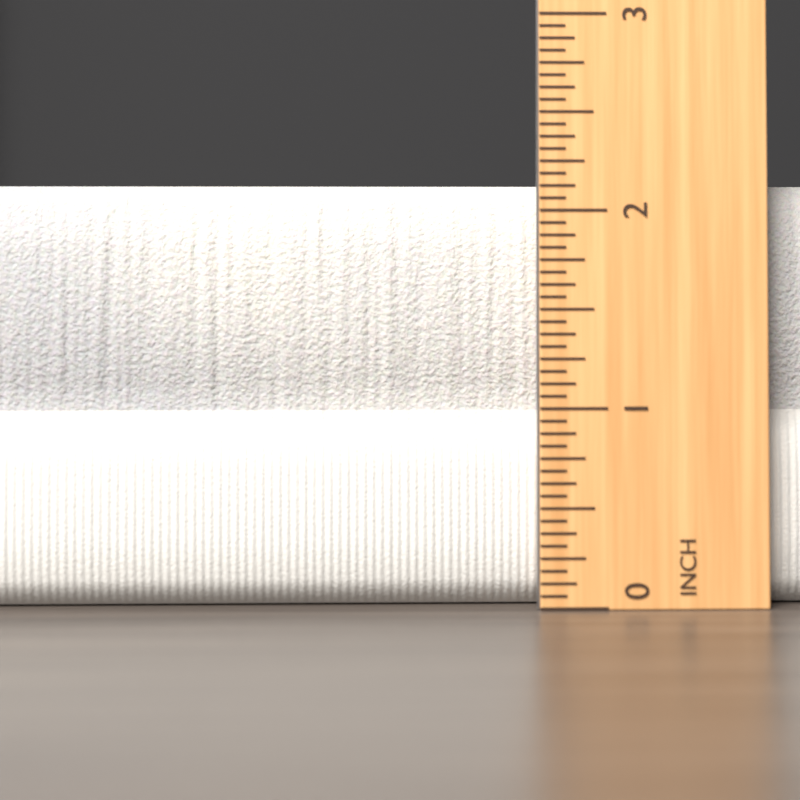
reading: 2.1250 inch
